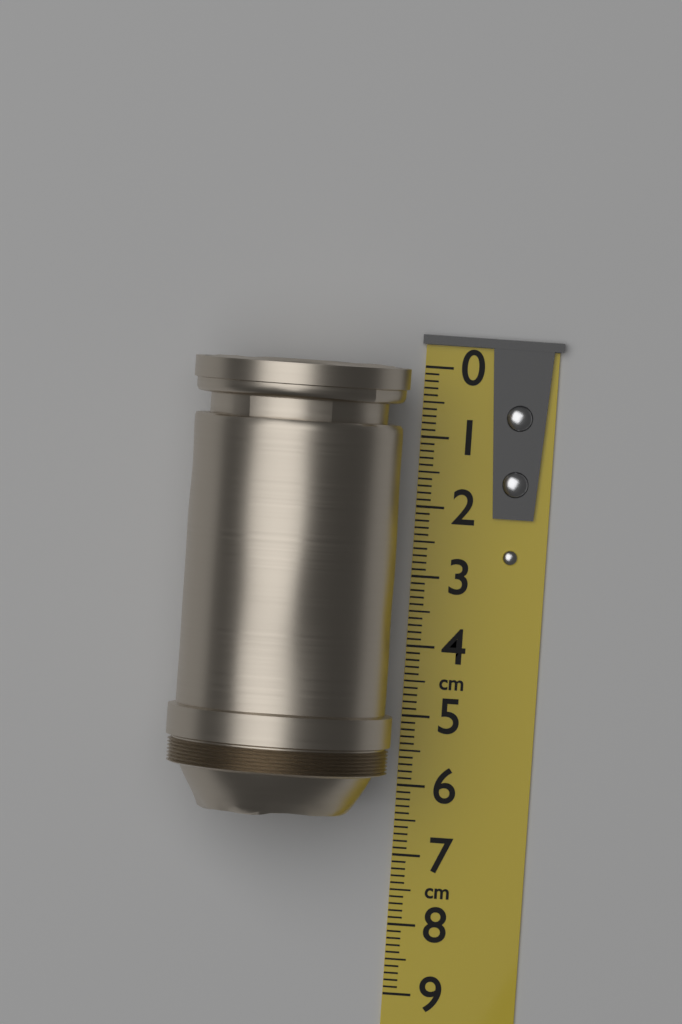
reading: 6.4 cm
